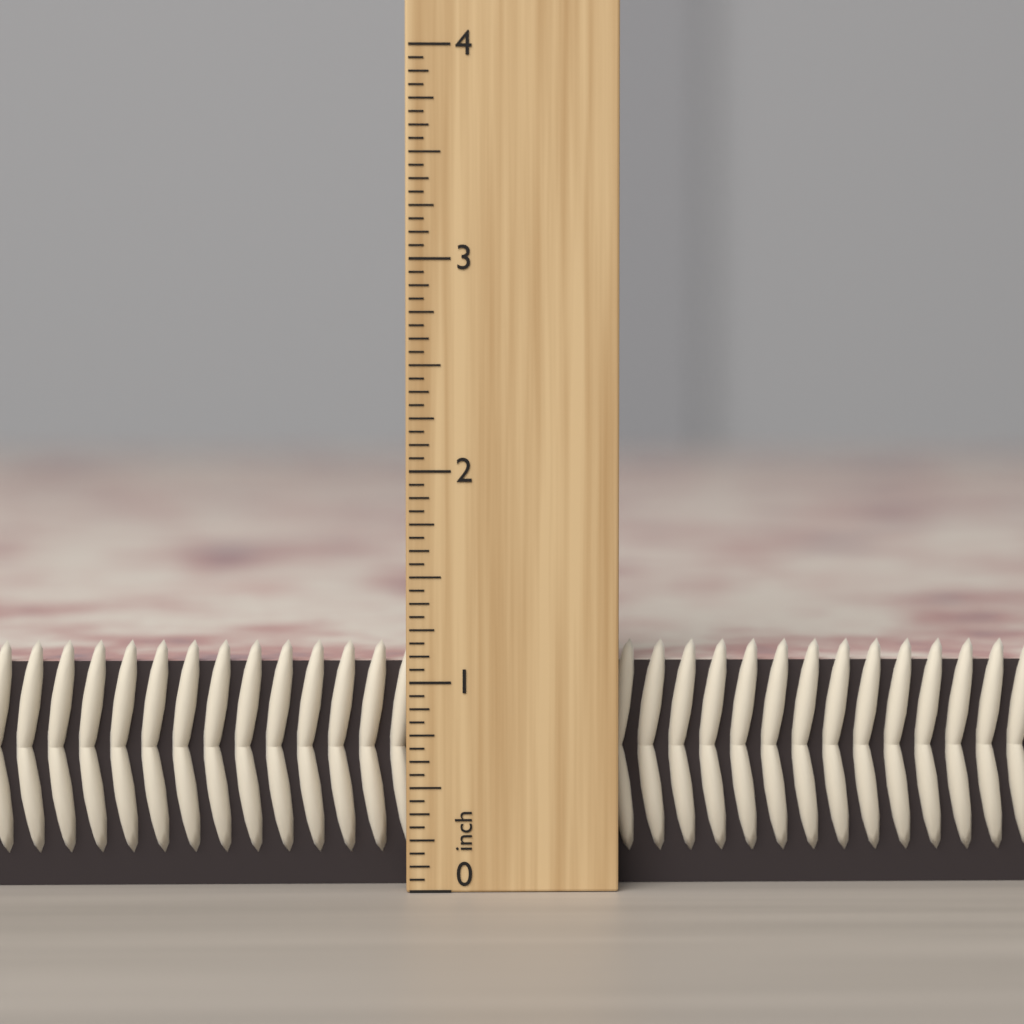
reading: 1.1875 inch
